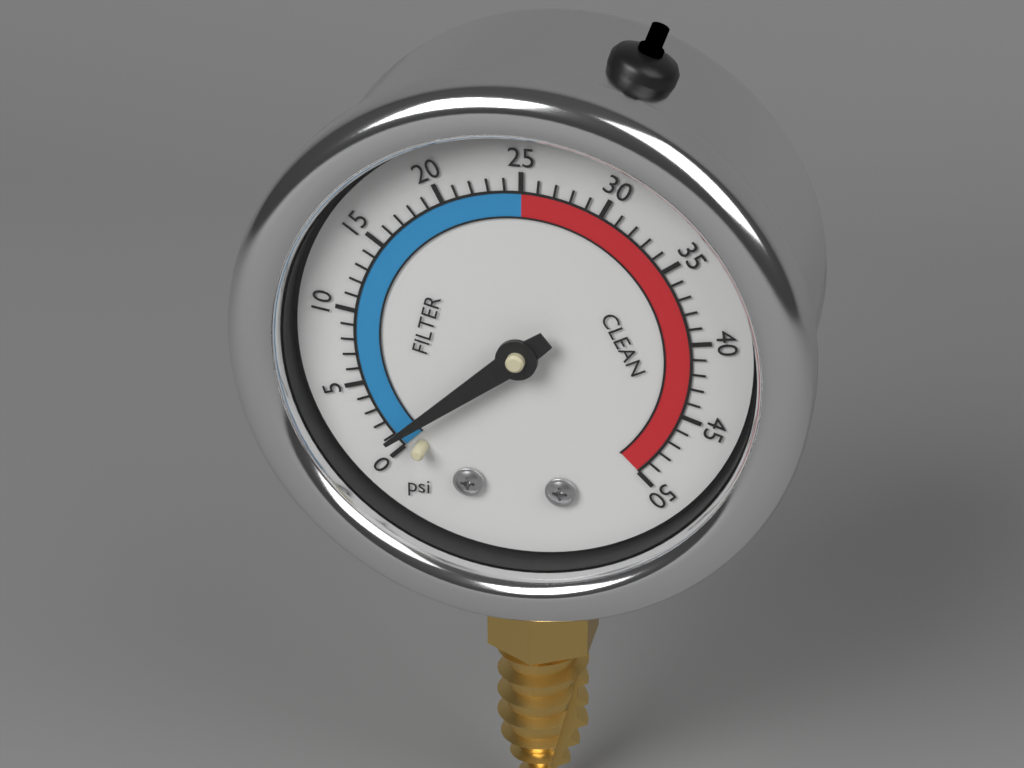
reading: 1 psi
